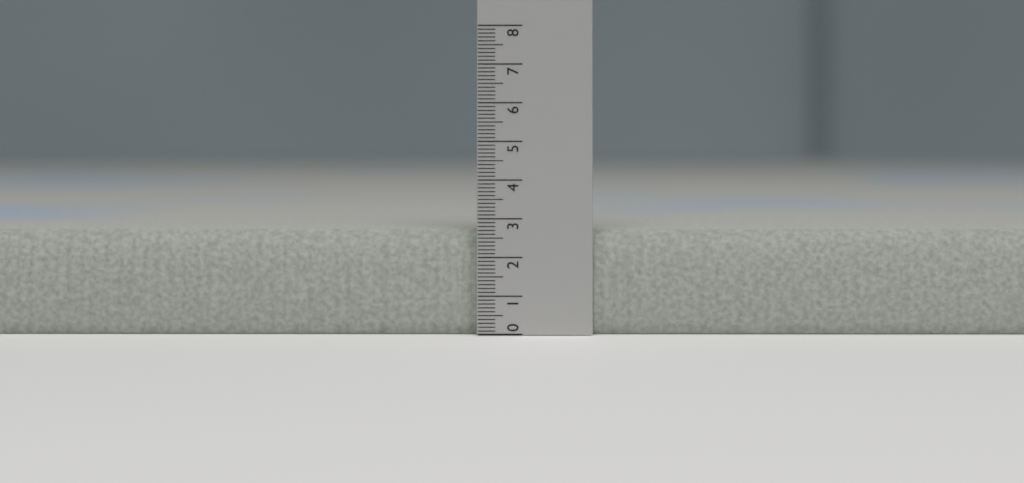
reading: 2.7 (no unit)
